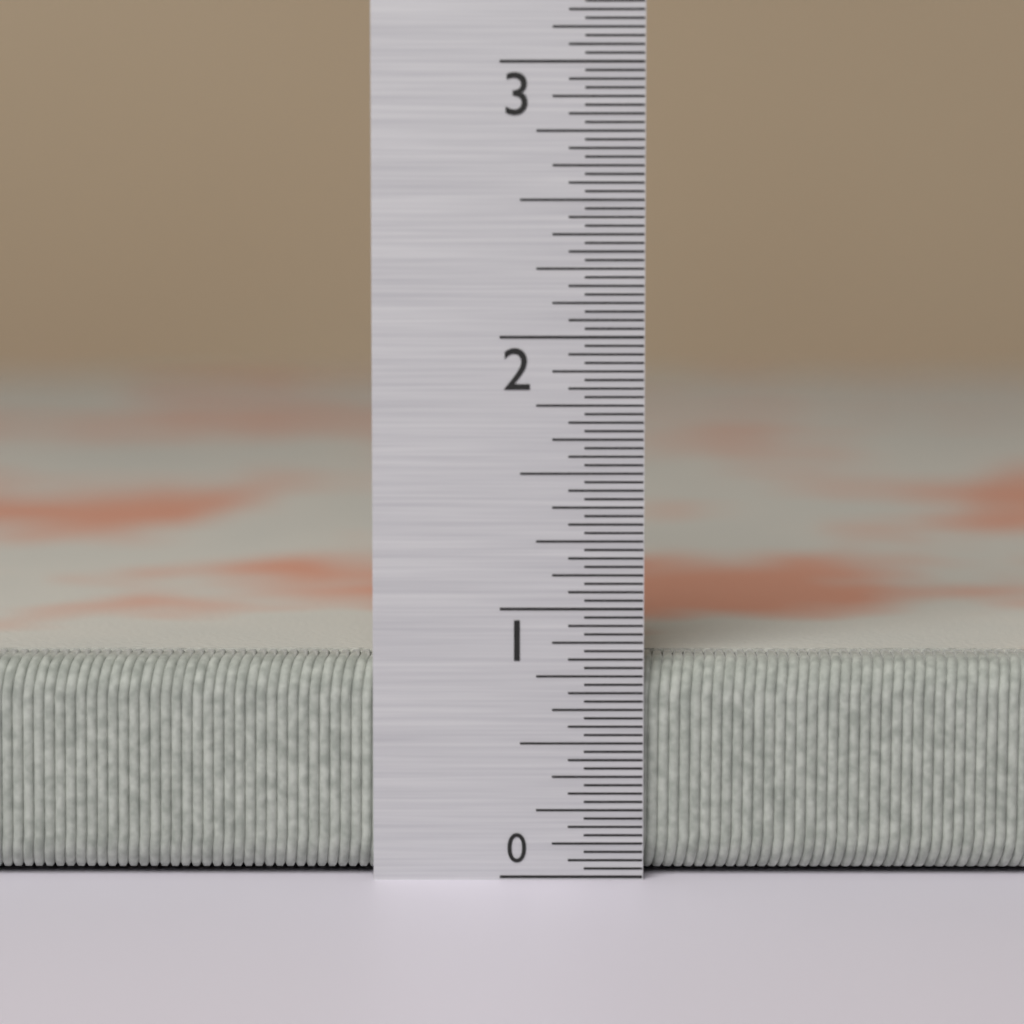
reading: 0.81250 in
